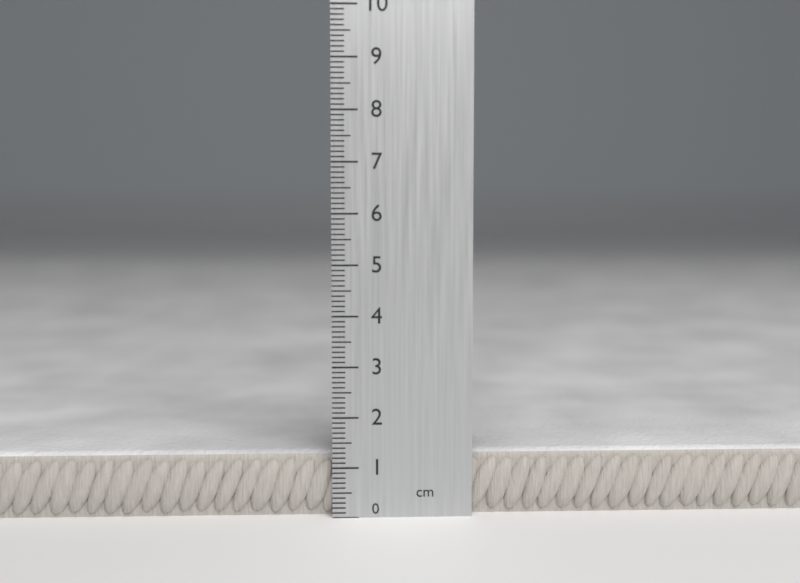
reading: 1.3 cm
